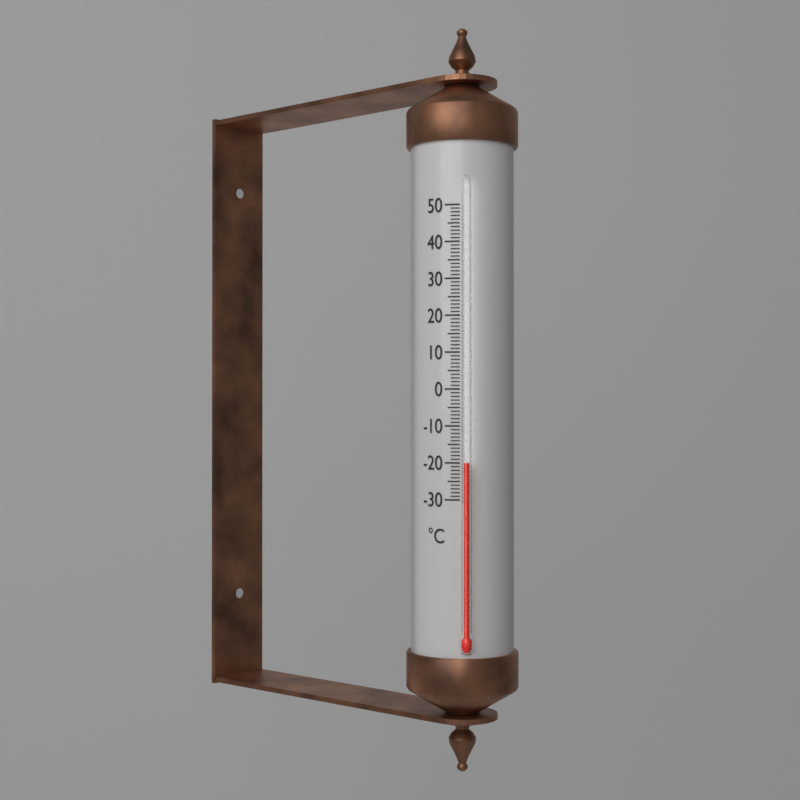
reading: -20 °C
